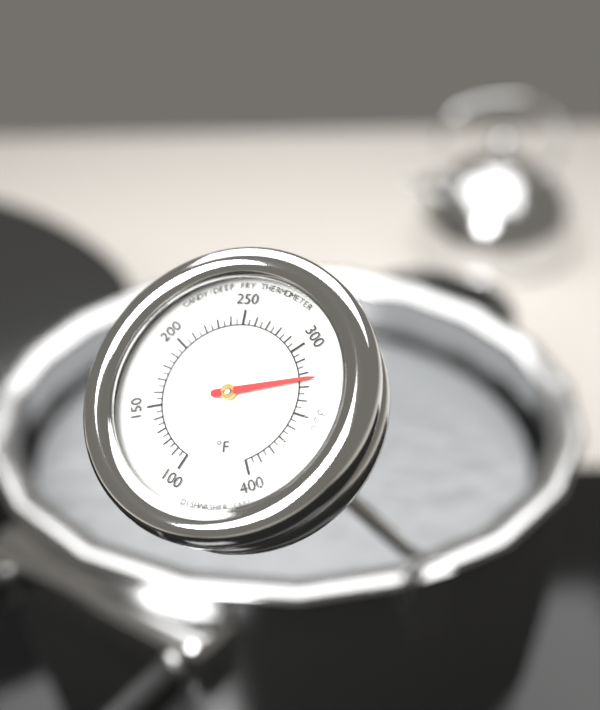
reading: 325 °F
